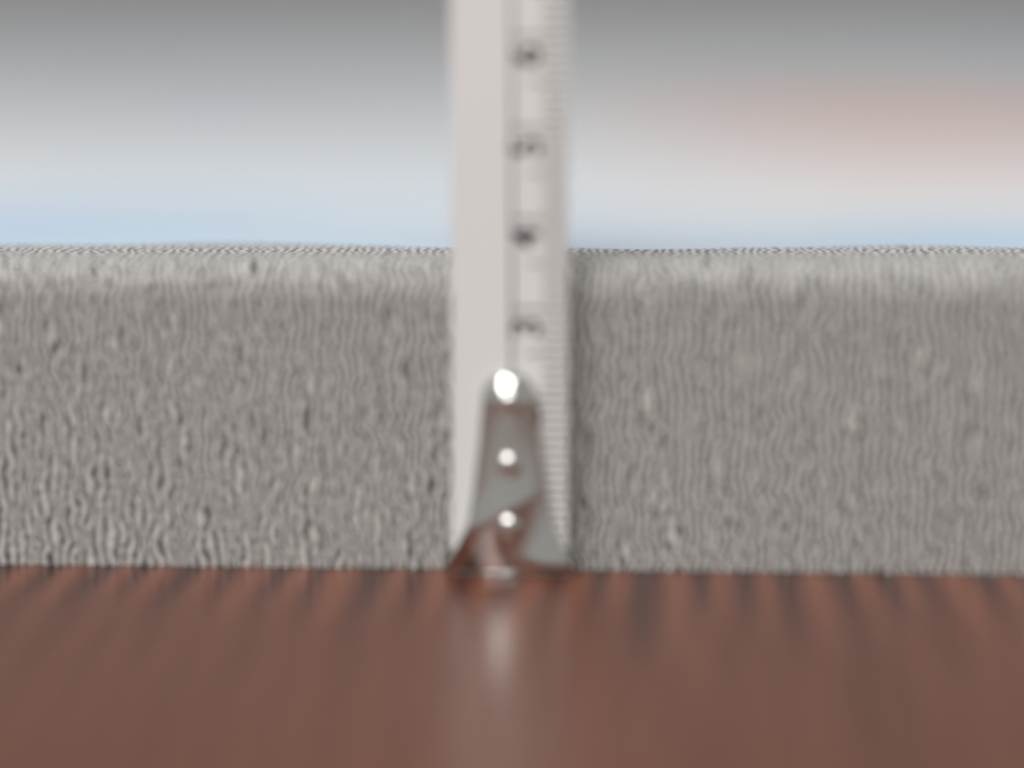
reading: 3.5 cm
